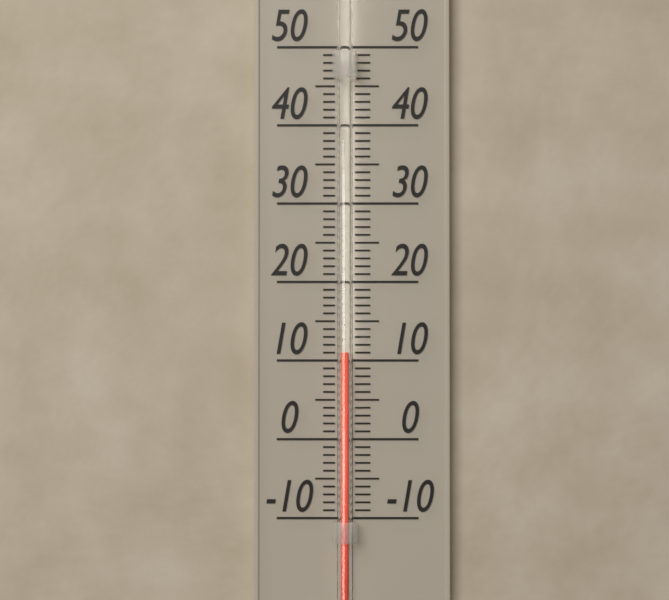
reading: 11 (no unit)
